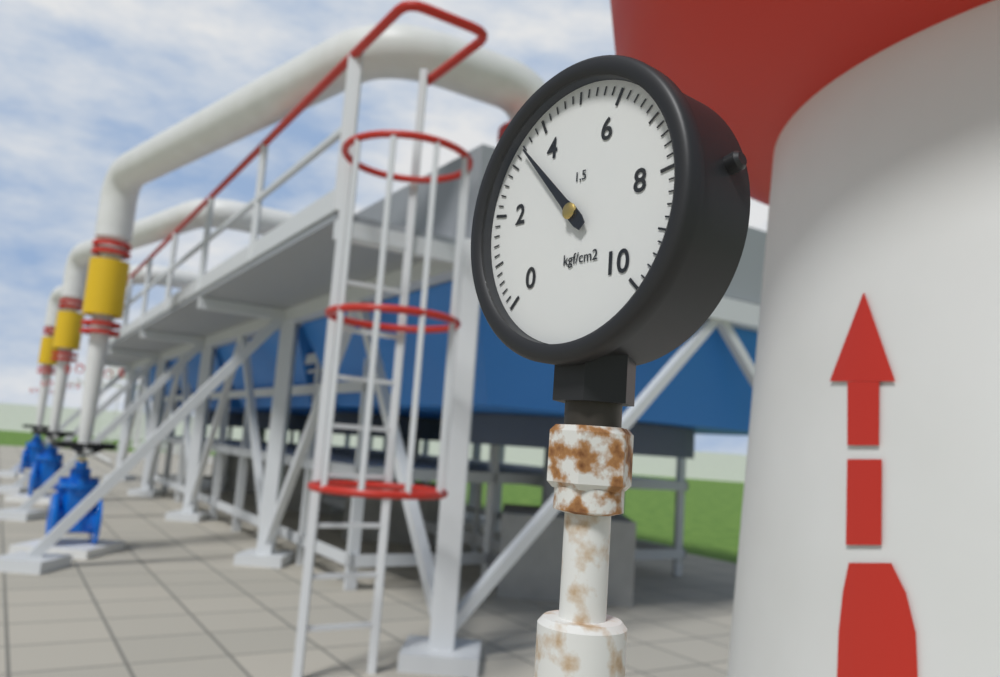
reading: 3.4 kgf/cm²
